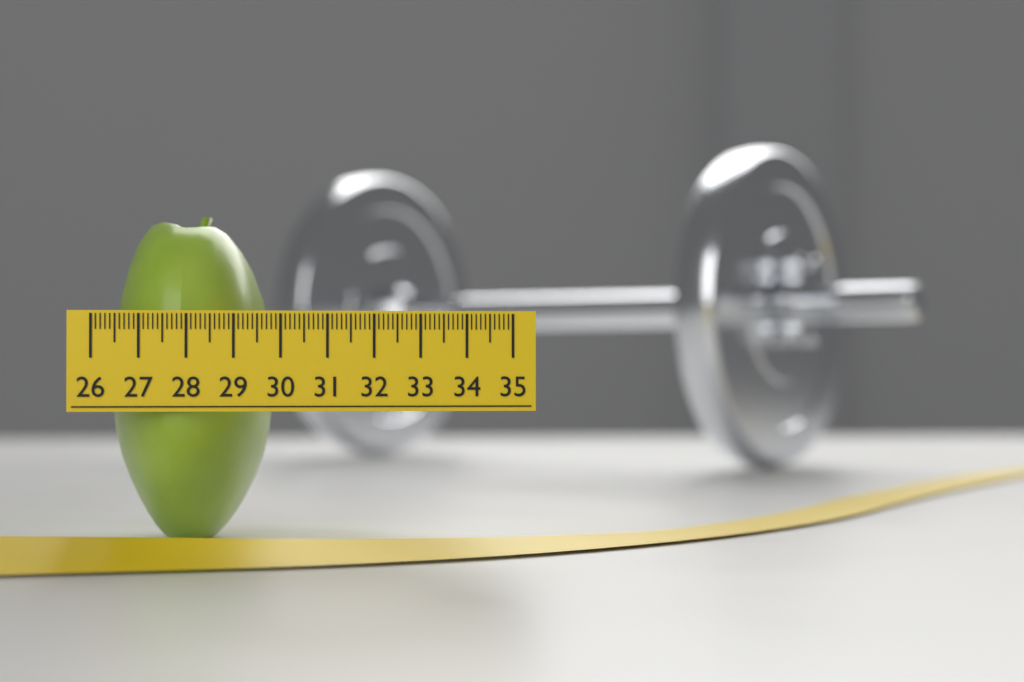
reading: 29.7 (no unit)
